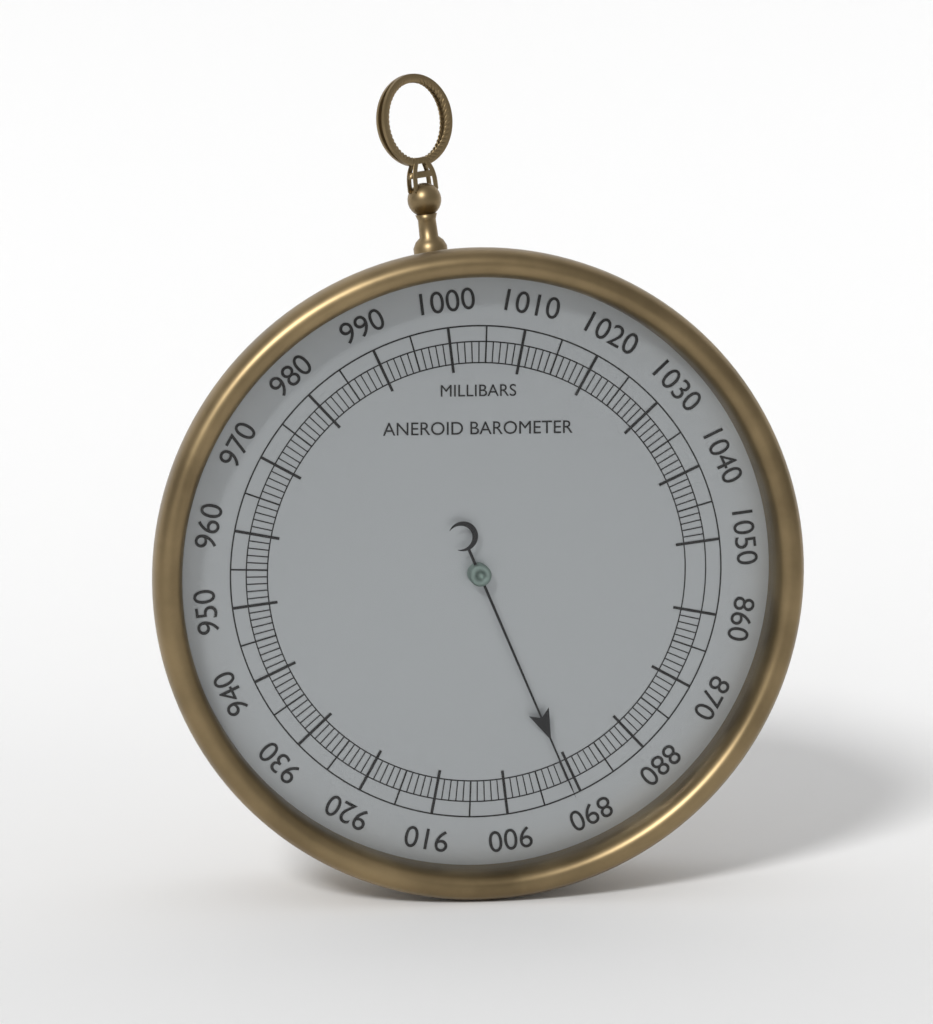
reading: 891 mbar
